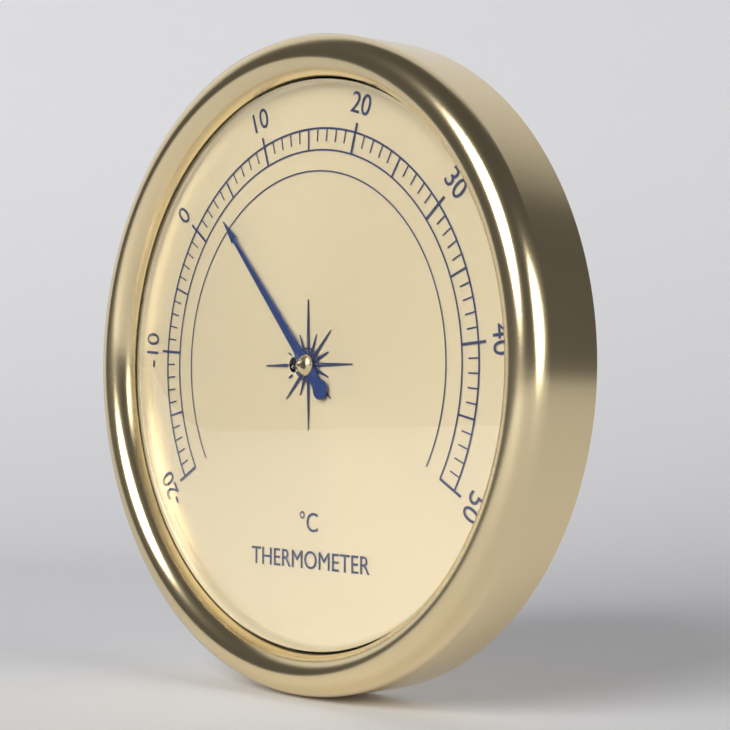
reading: 3 °C
